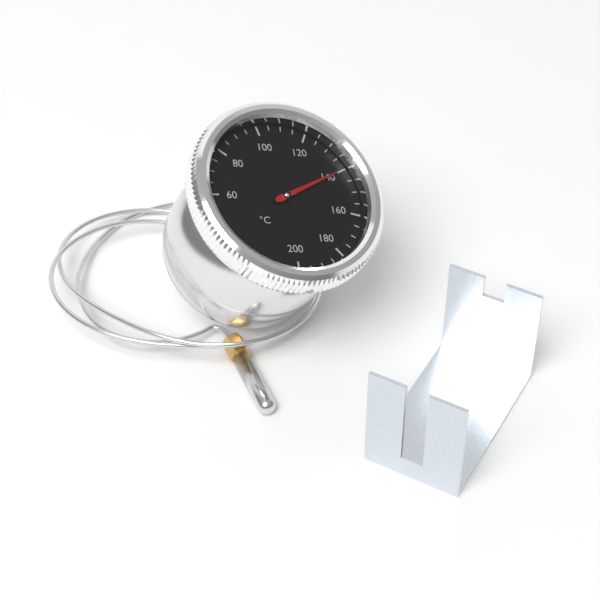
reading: 140 °C
